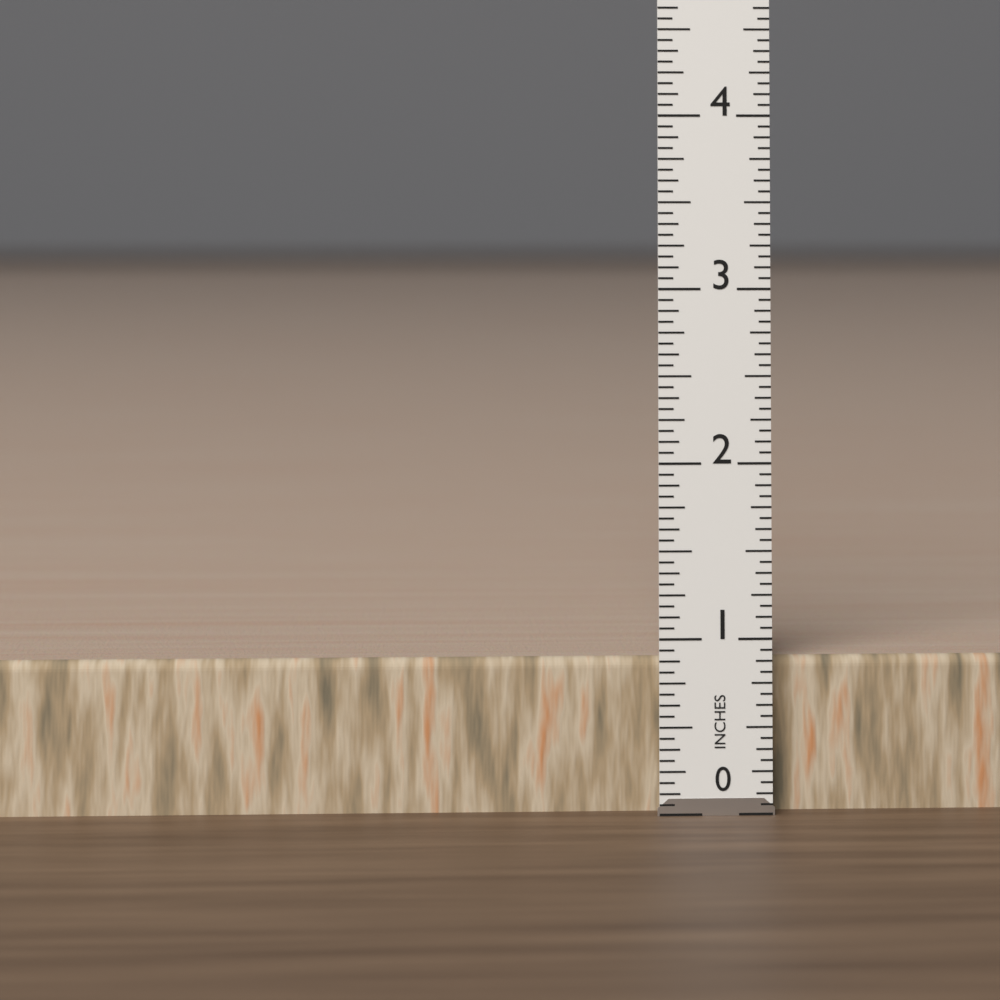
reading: 0.8750 in
